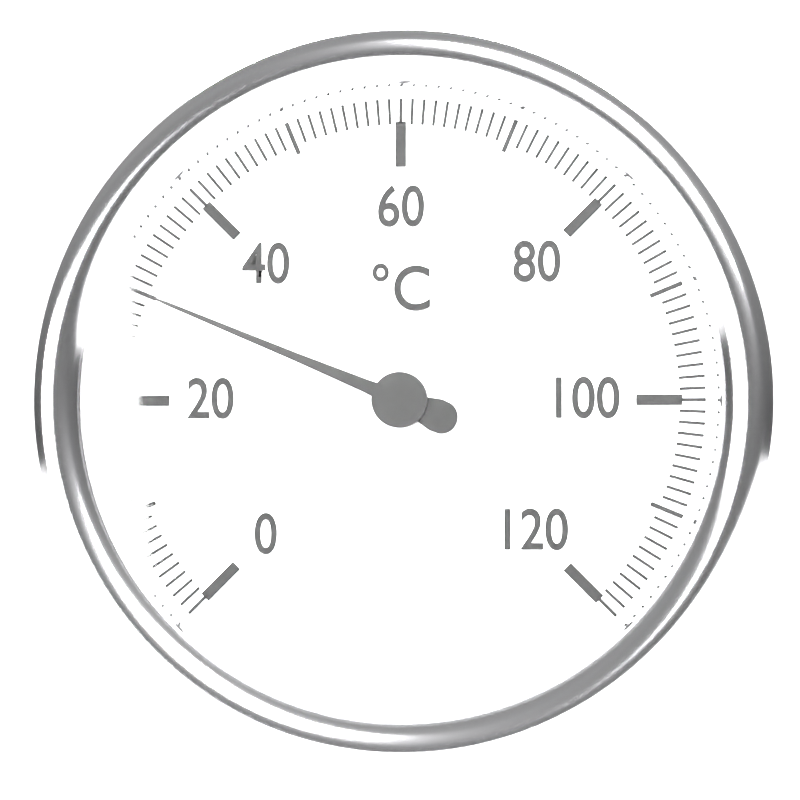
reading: 30 °C
